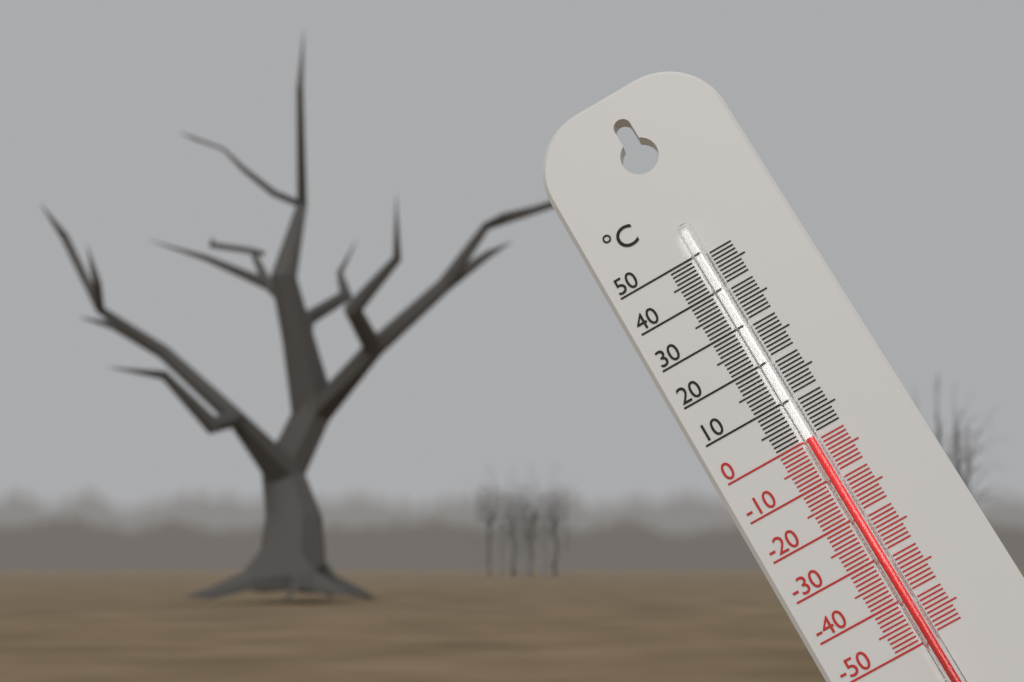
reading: 0 °C
